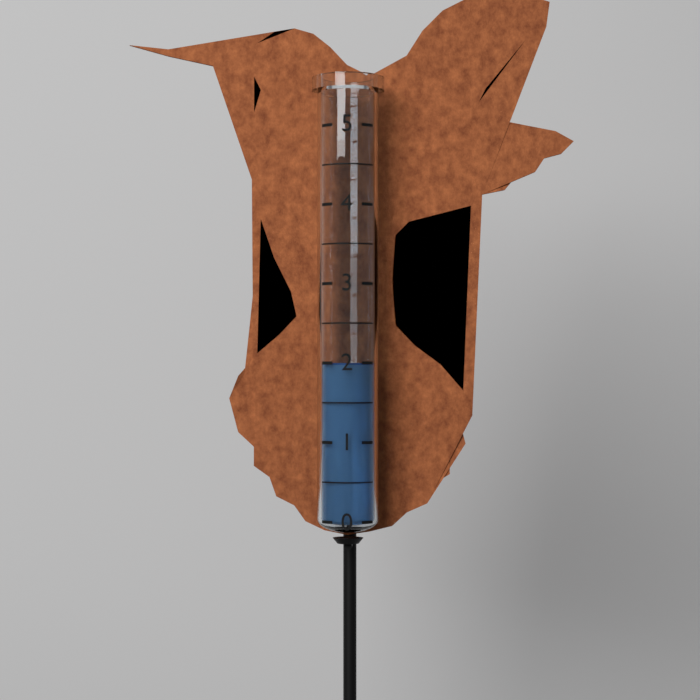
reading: 2.0 (no unit)
